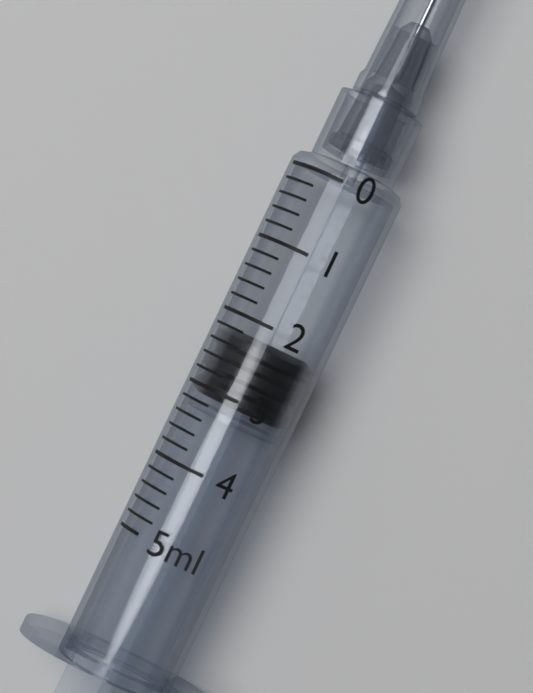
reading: 2.2 ml
